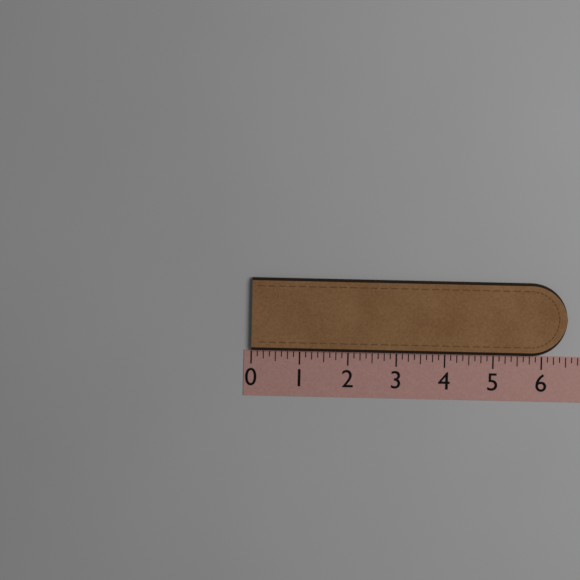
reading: 6.500 (no unit)
